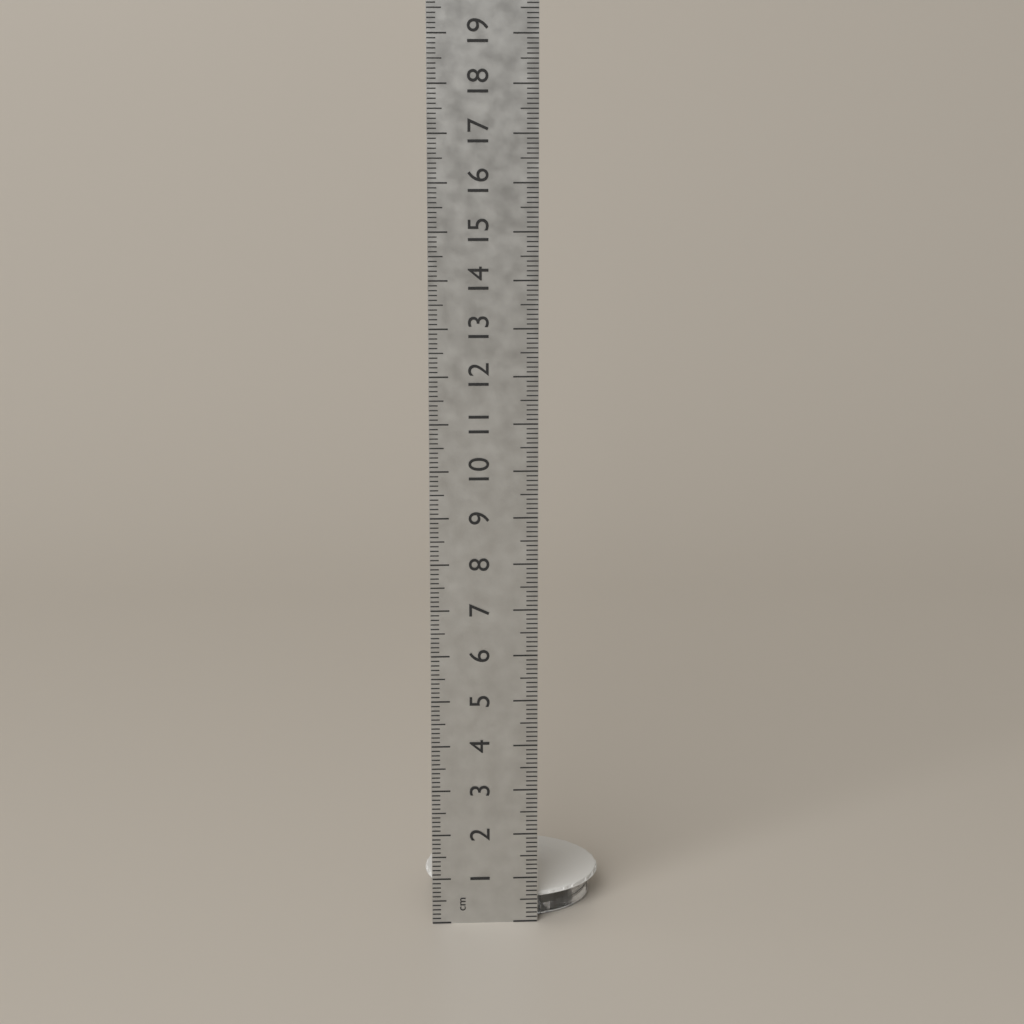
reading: 0.6 cm
